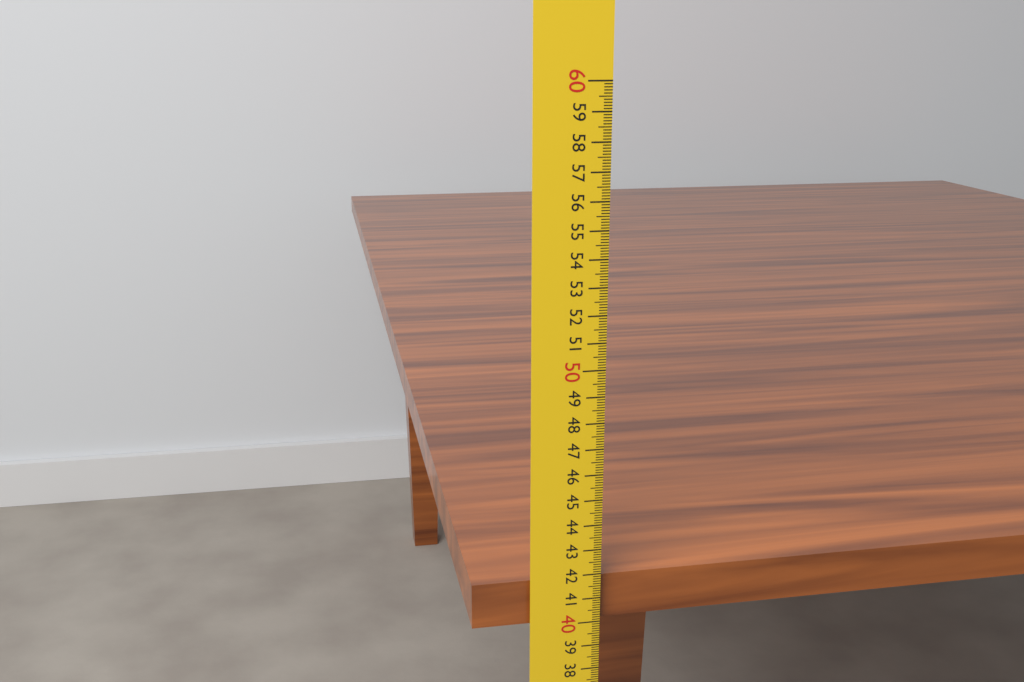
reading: 41.8 cm
